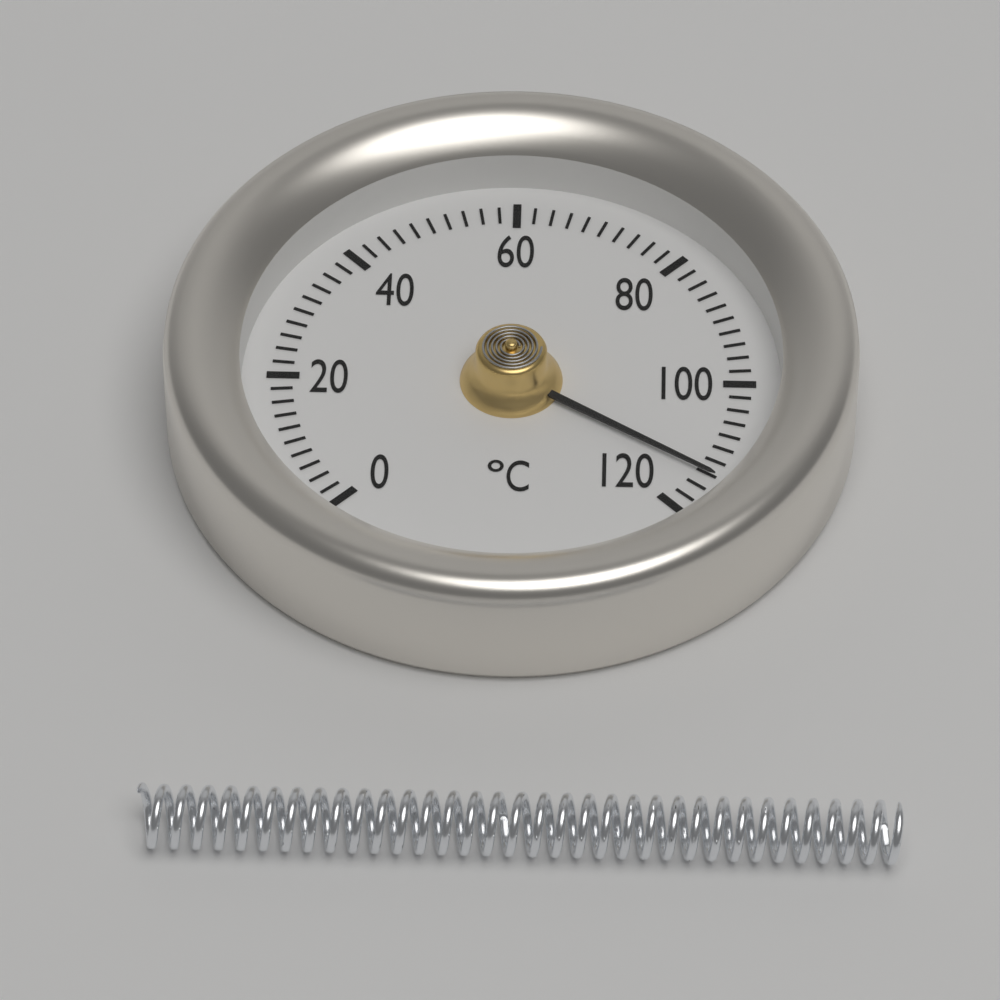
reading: 114 °C
